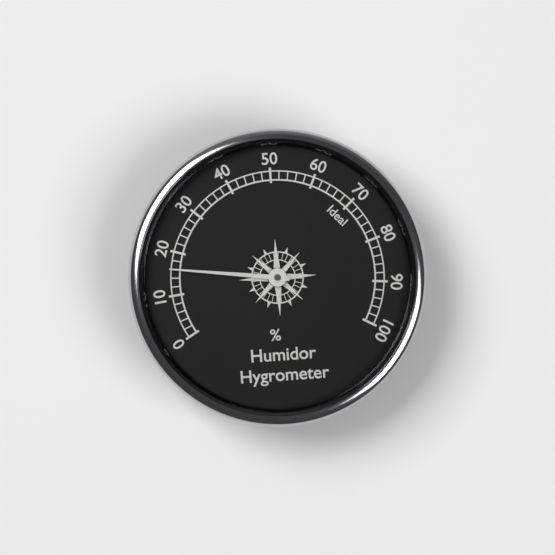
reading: 16 %
